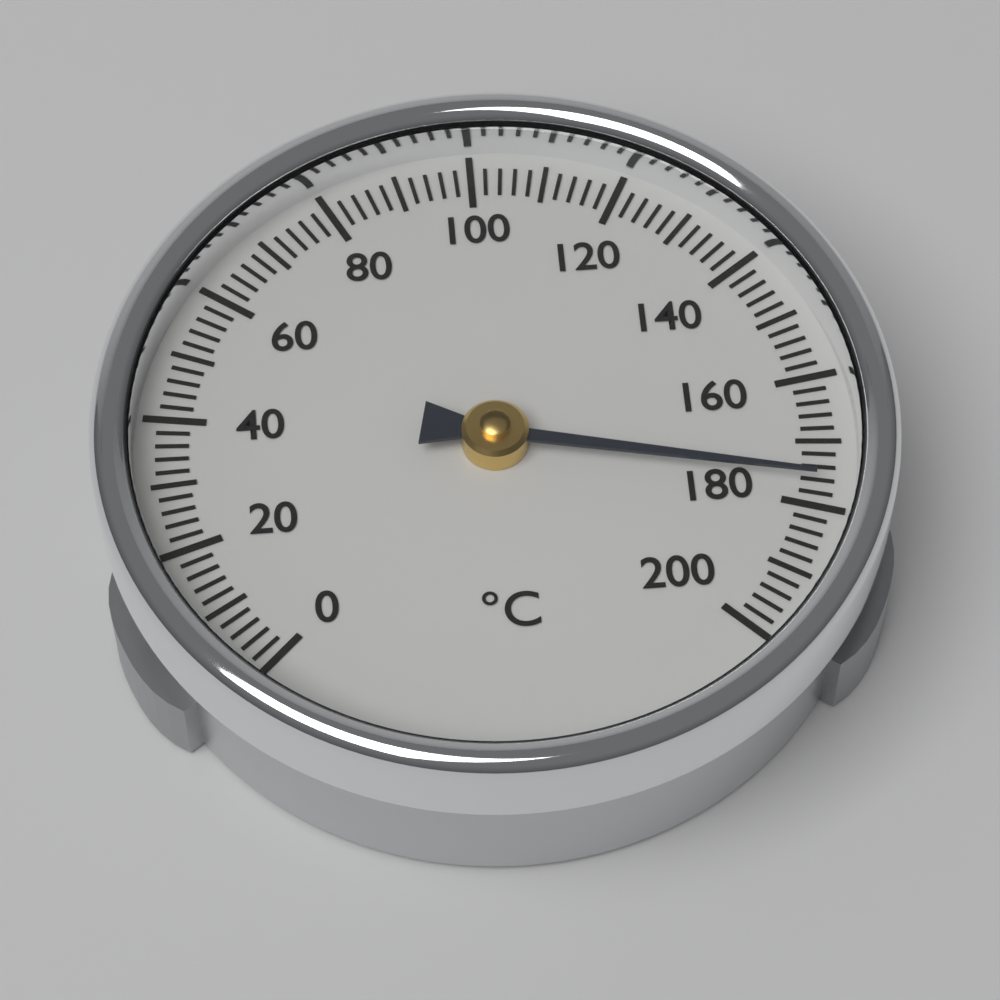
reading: 176 °C
